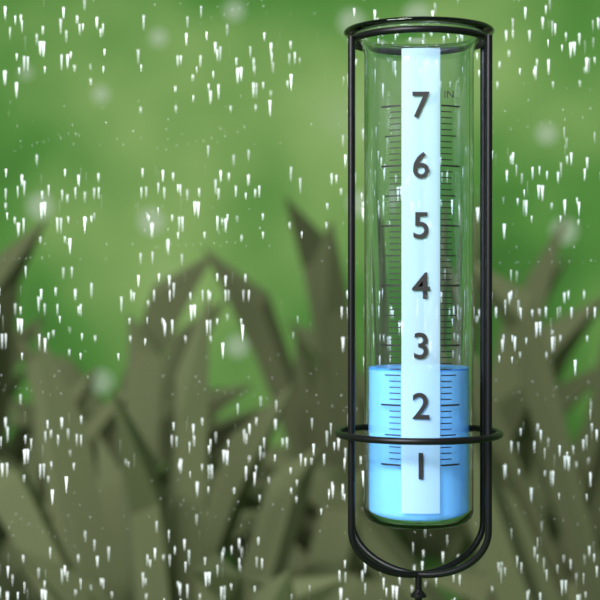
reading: 2.6 in
